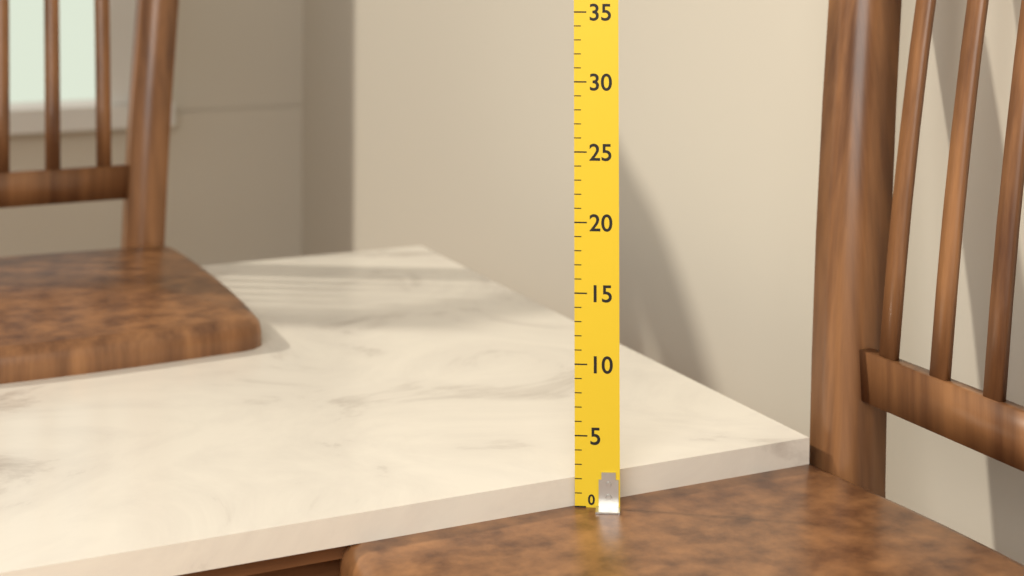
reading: 2 (no unit)
